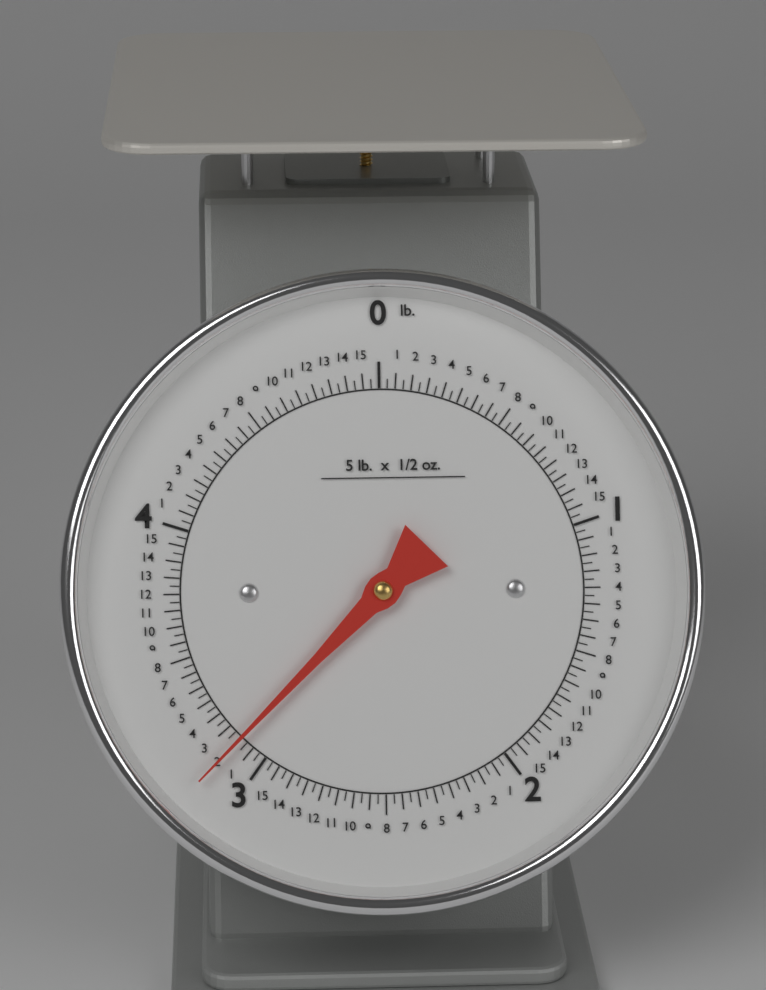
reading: 3.12500 lb
